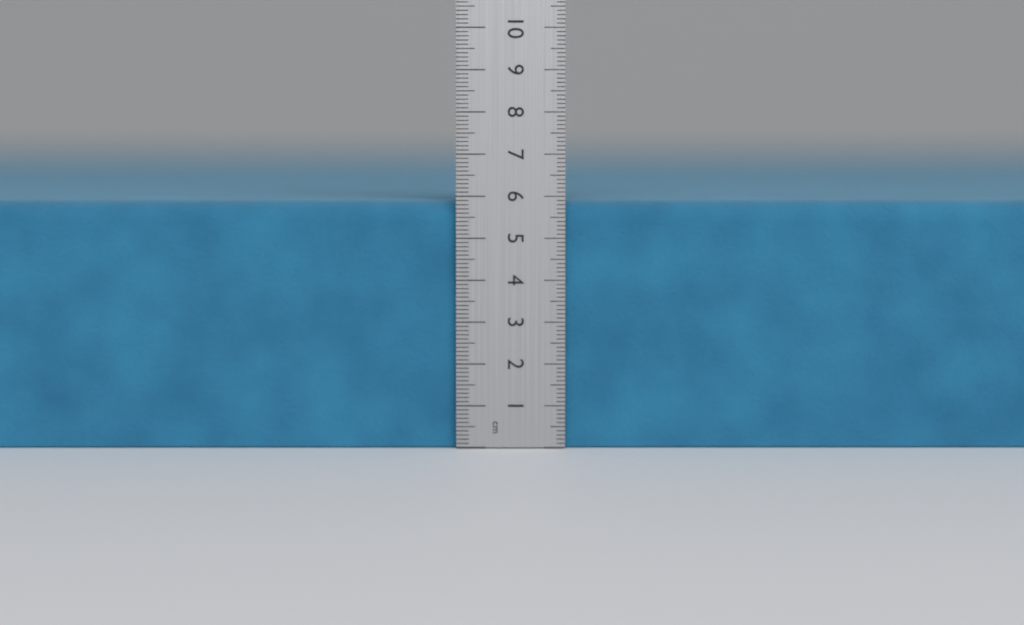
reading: 5.9 cm
